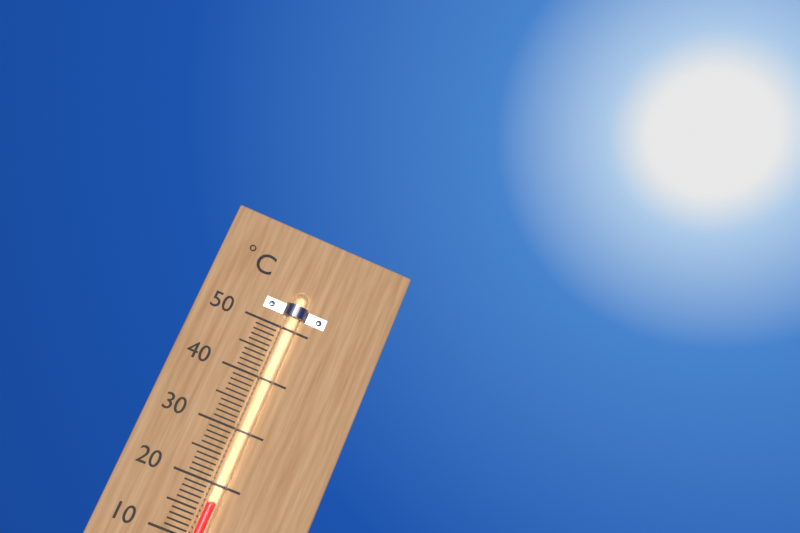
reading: 17 °C
